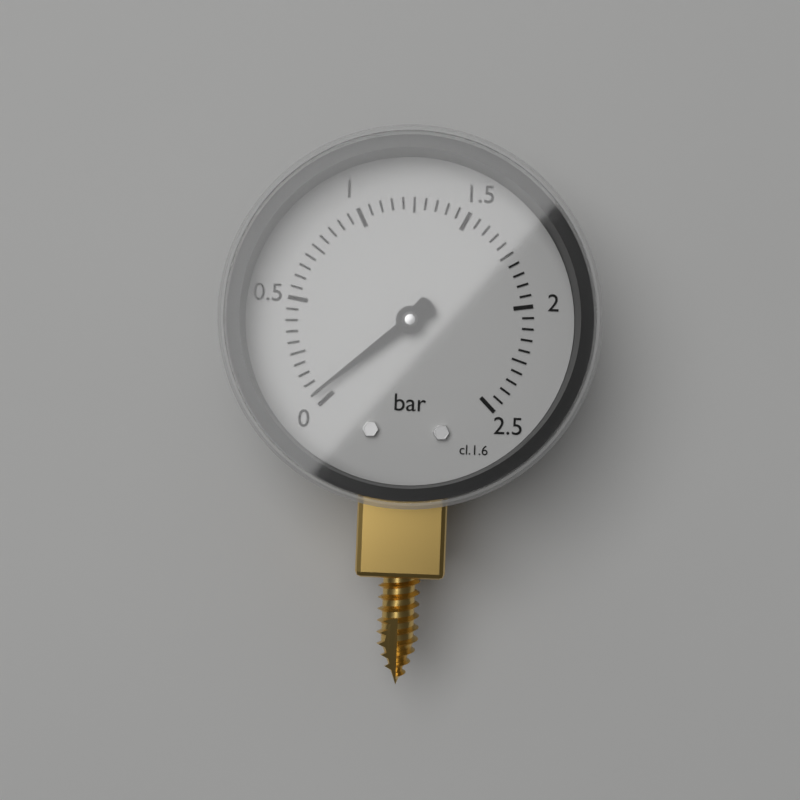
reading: 0.05 bar
